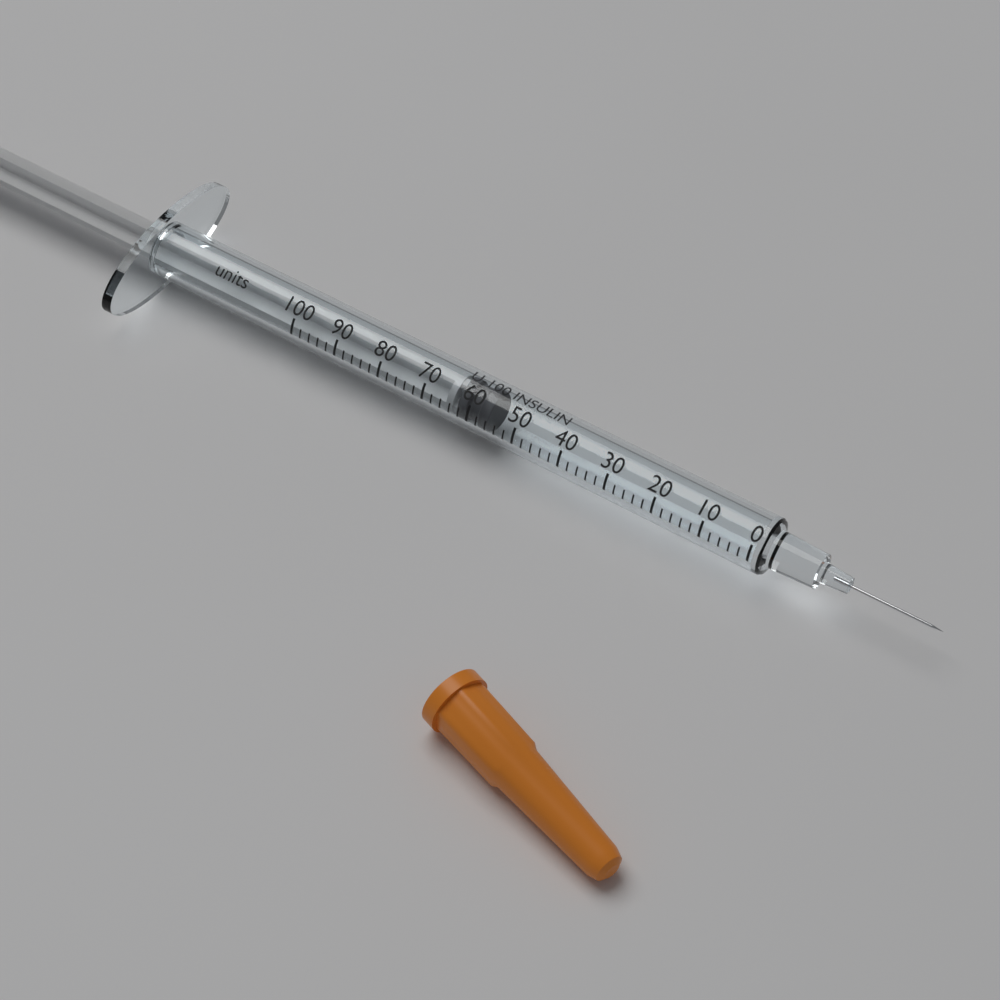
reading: 56 units
